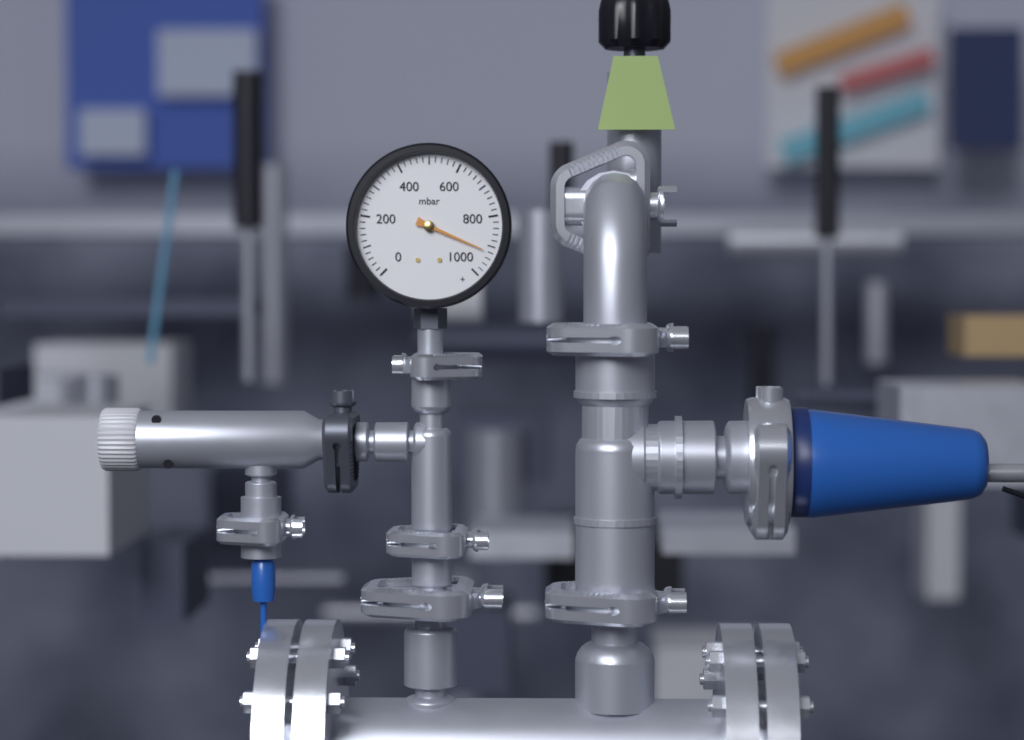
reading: 920 mbar
